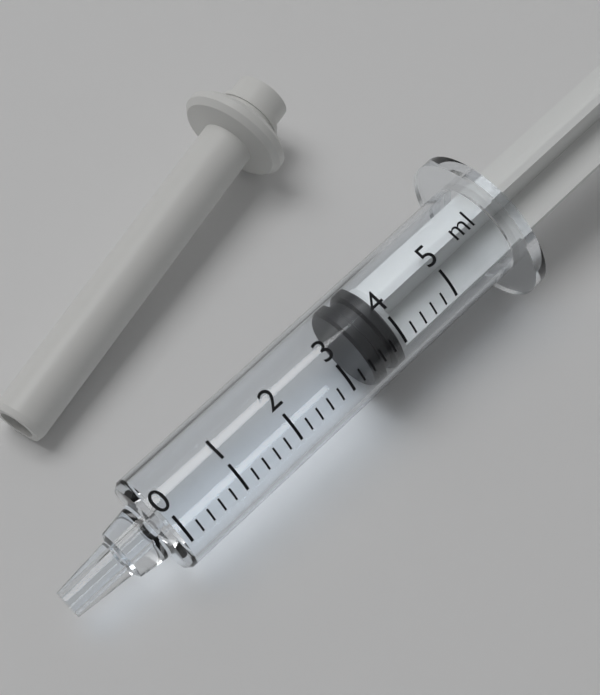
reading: 3.4 ml
